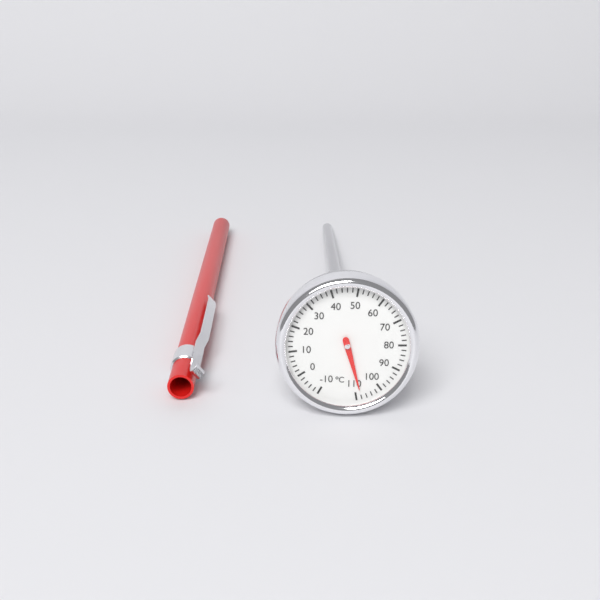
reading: 108 °C
